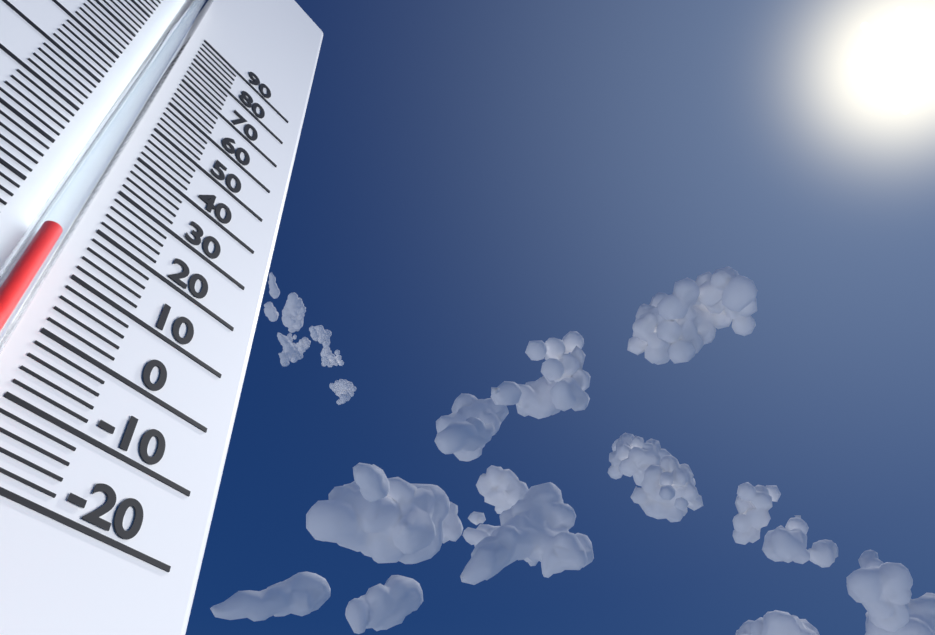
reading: 12 (no unit)
